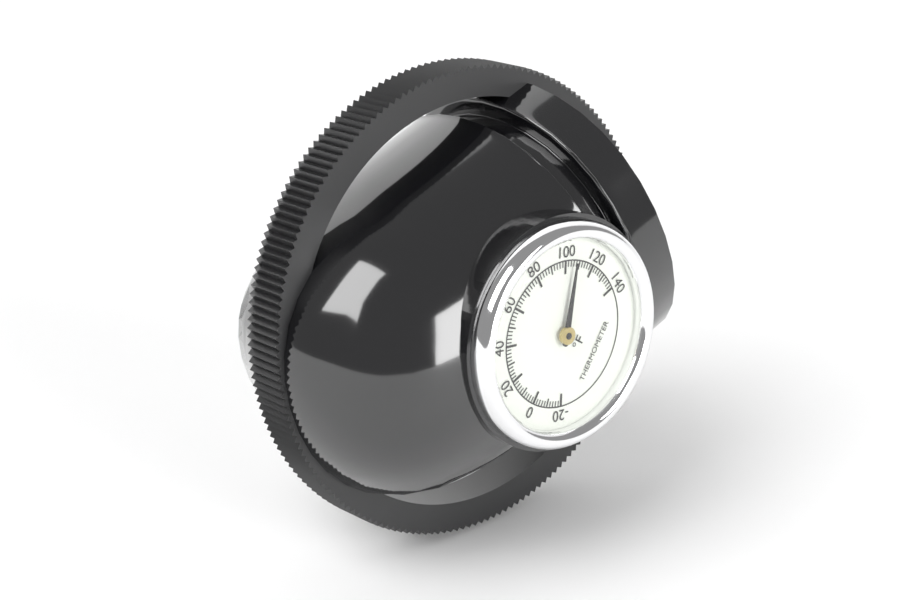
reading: 106 °F
